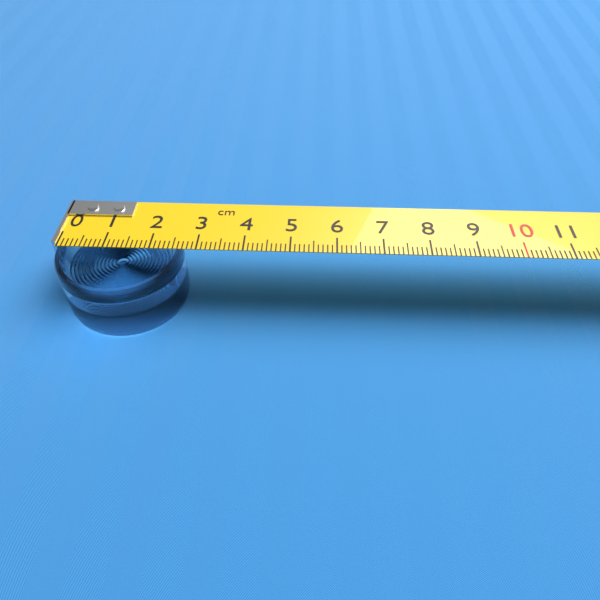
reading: 2.7 cm
